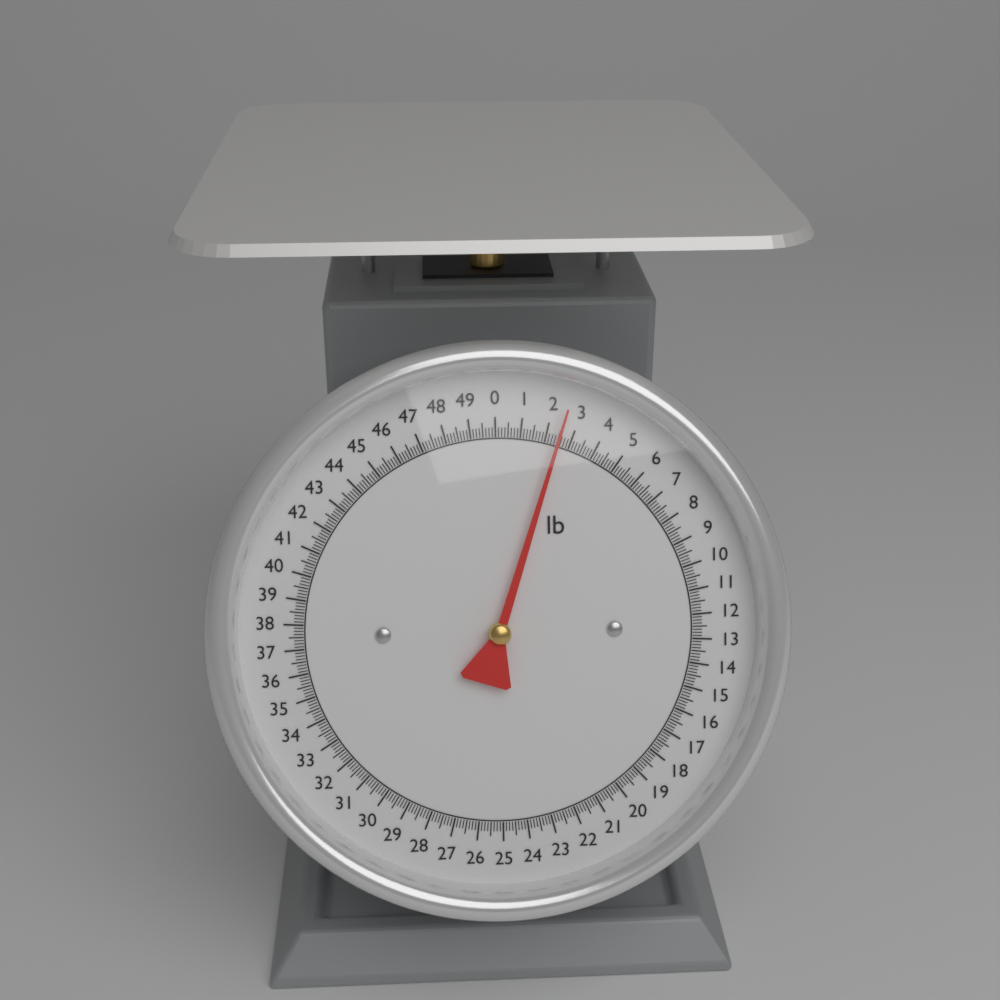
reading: 2.500 lb
